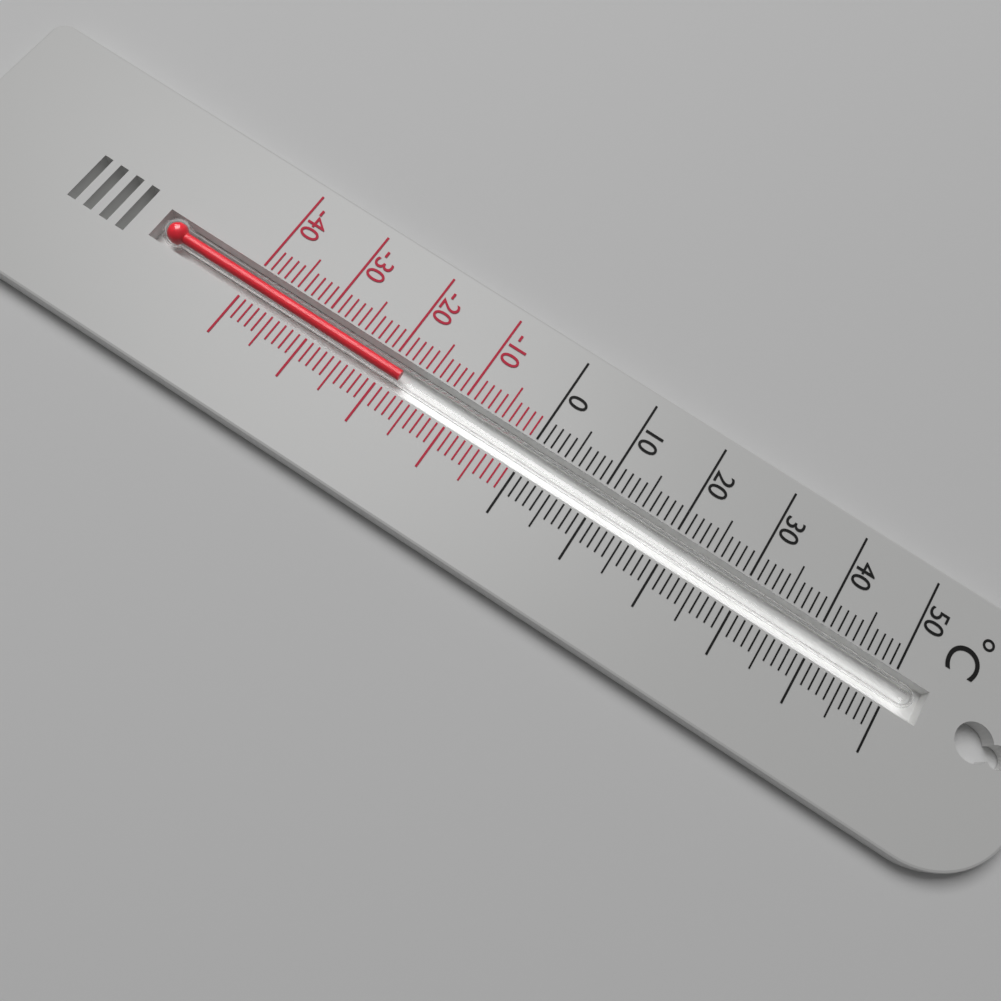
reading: -18 °C
